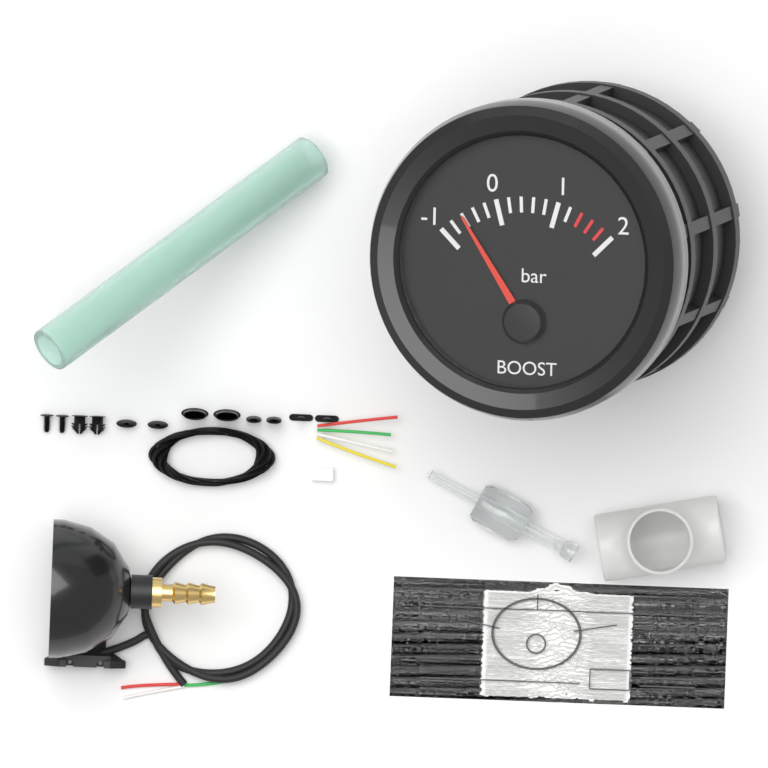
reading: -0.6 bar
